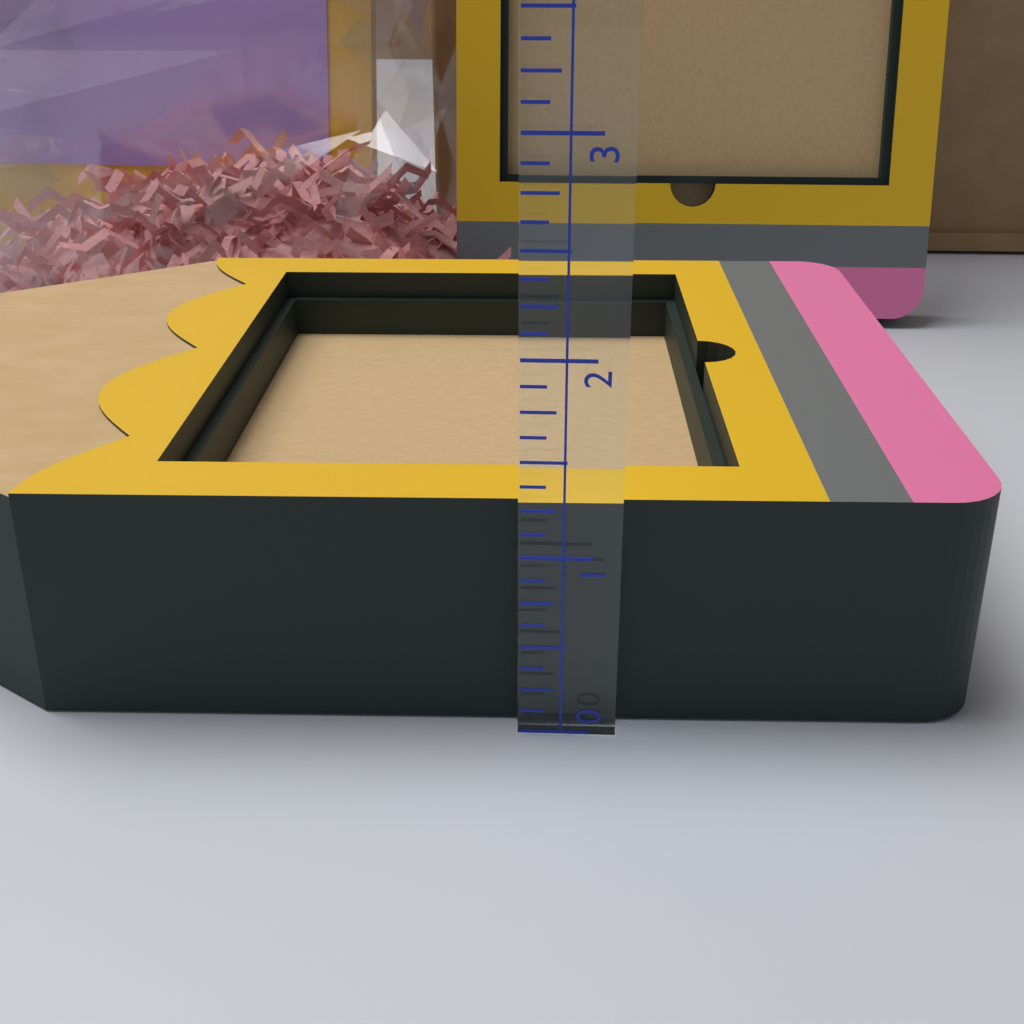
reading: 1.250 (no unit)
